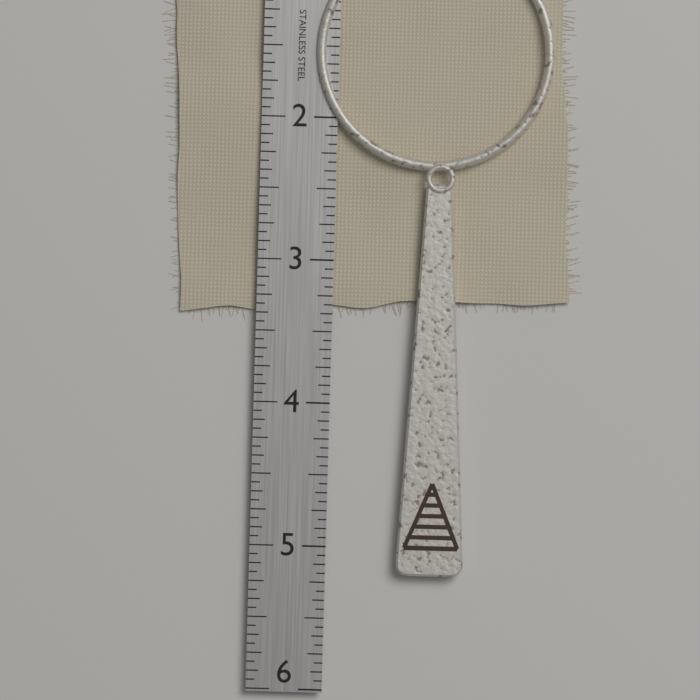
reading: 5.1875 in
